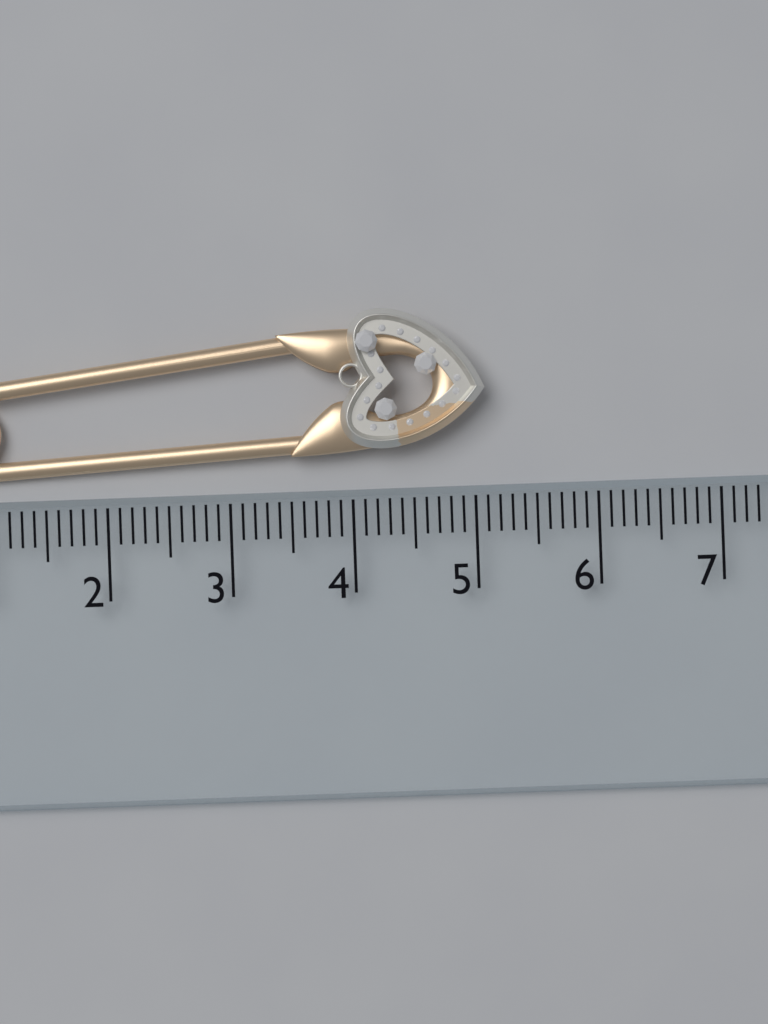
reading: 5.1 cm
